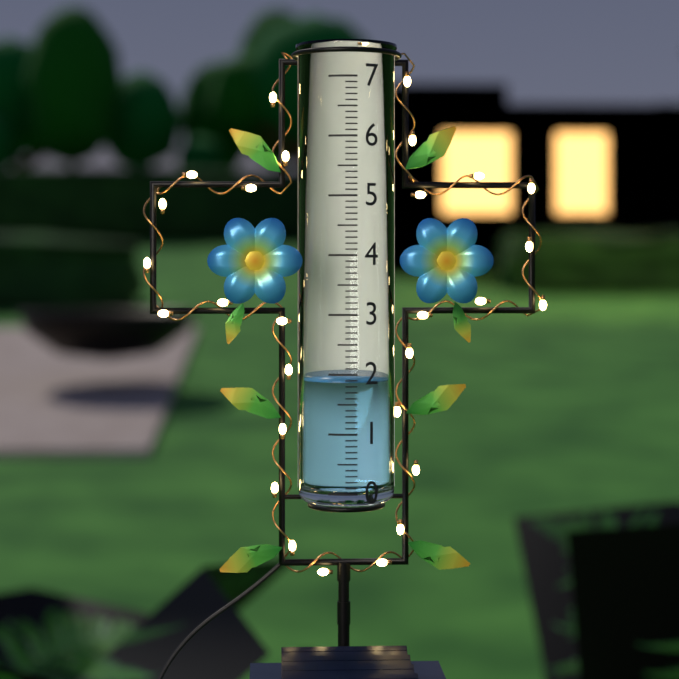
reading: 1.9 (no unit)
